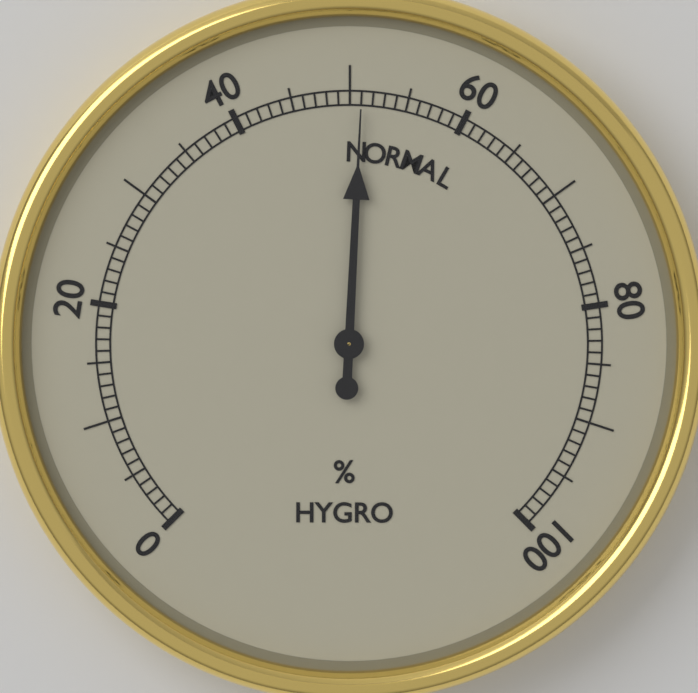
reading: 51 %
